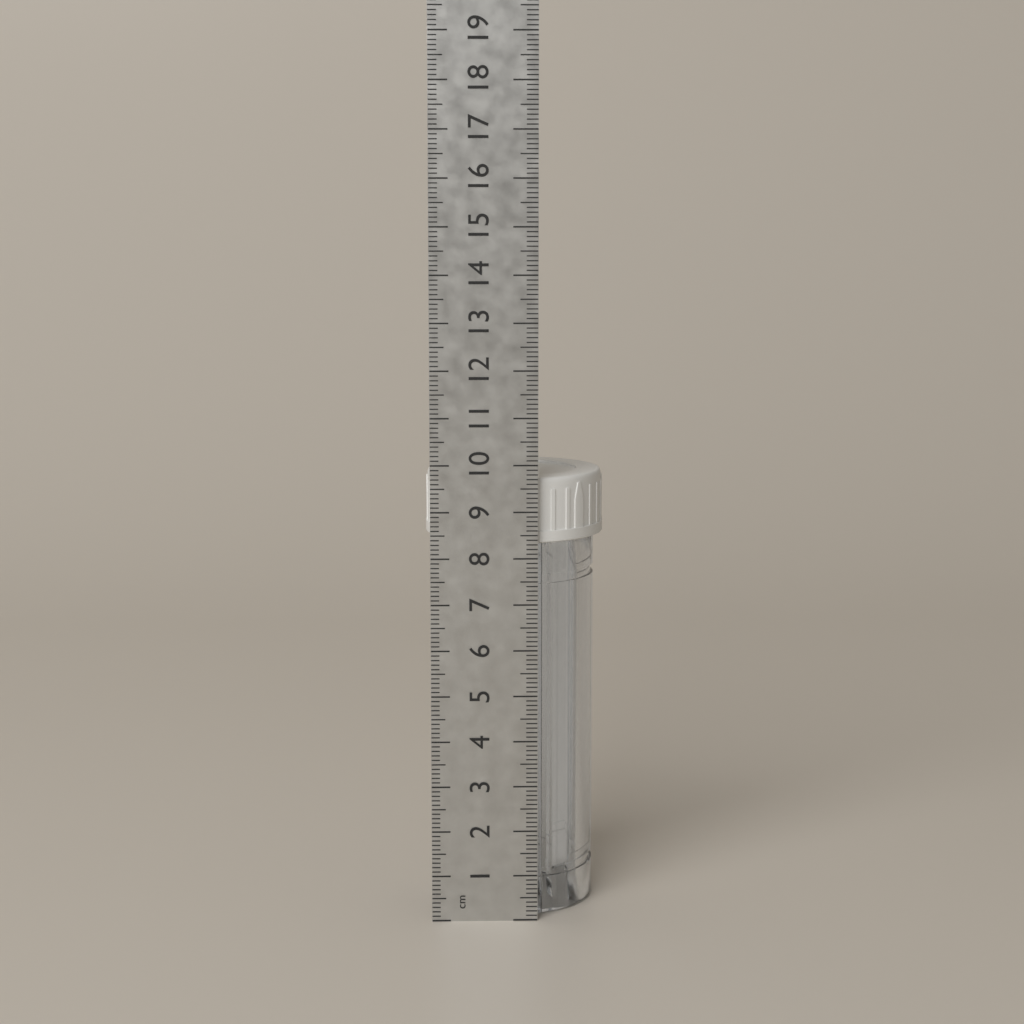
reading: 9.7 cm
